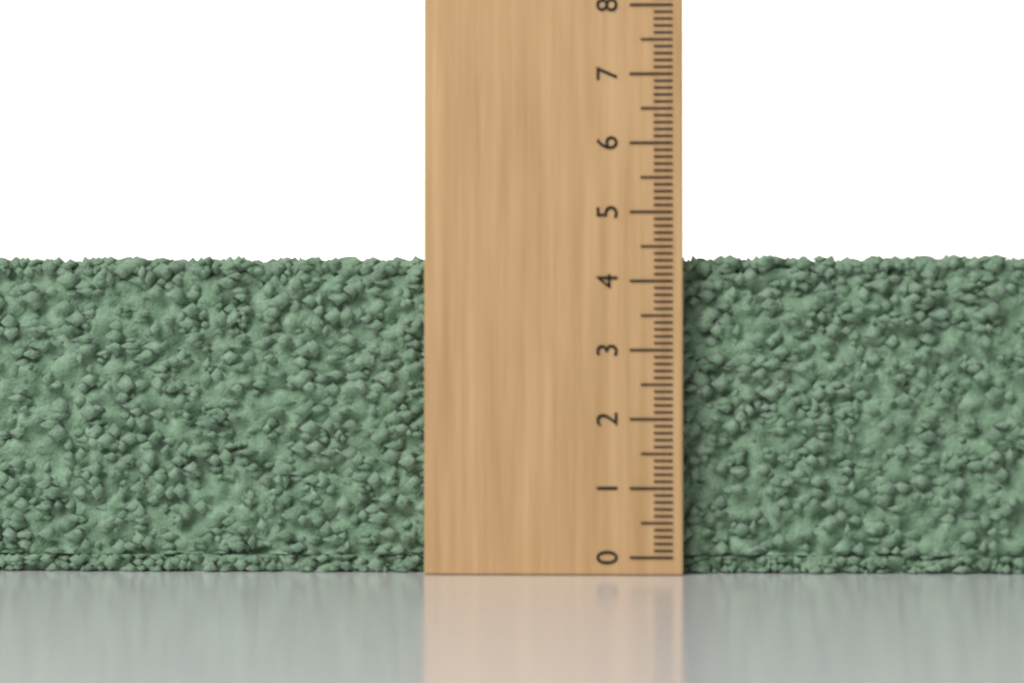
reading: 4.4 (no unit)
